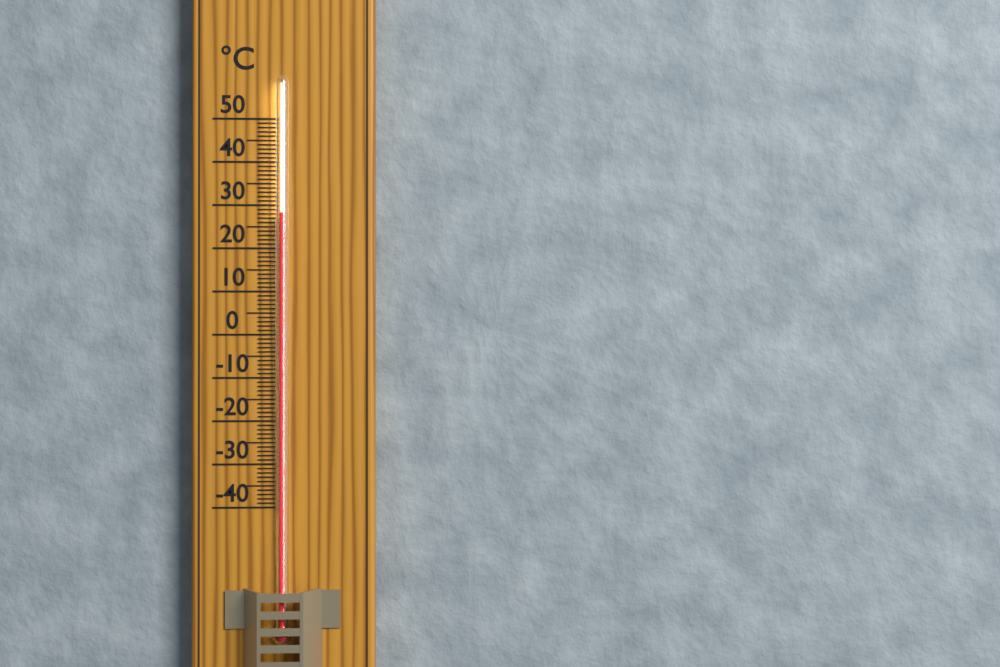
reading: 28 °C
